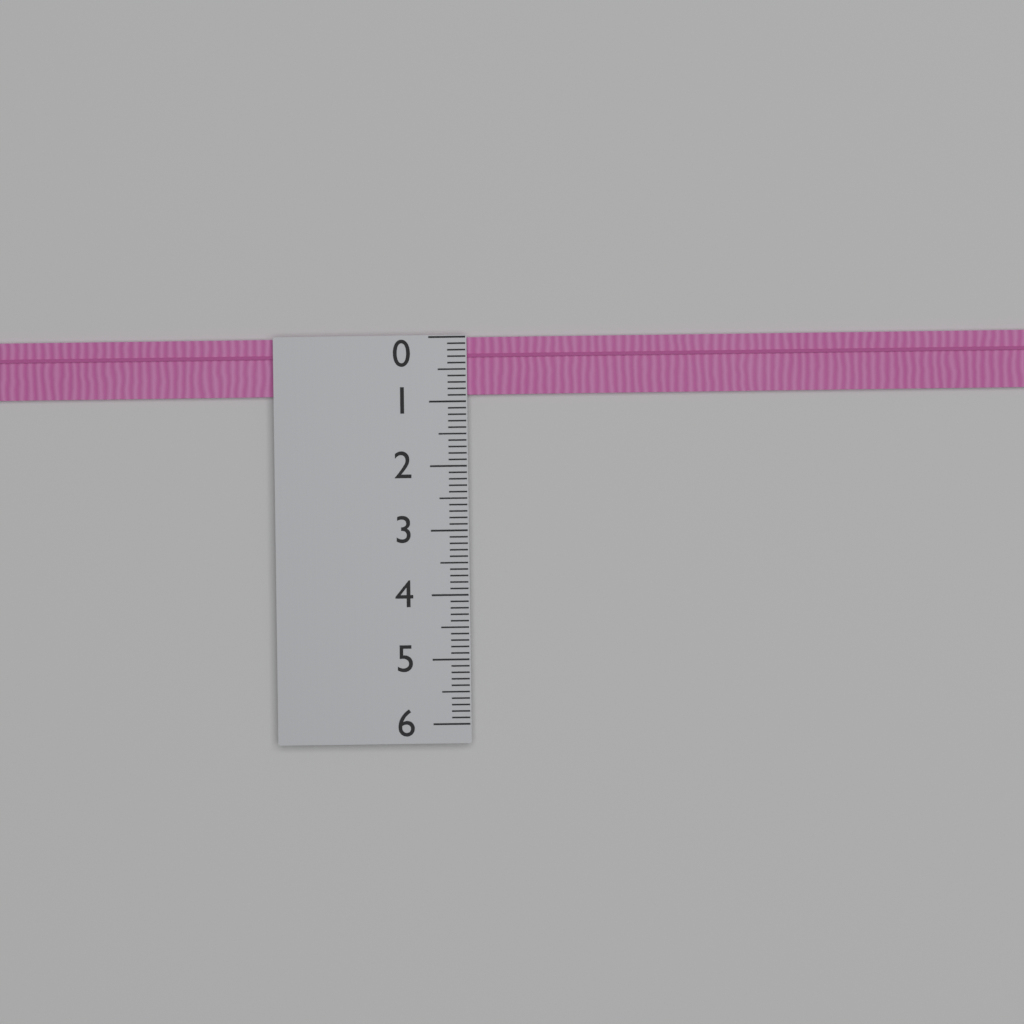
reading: 0.9 (no unit)
